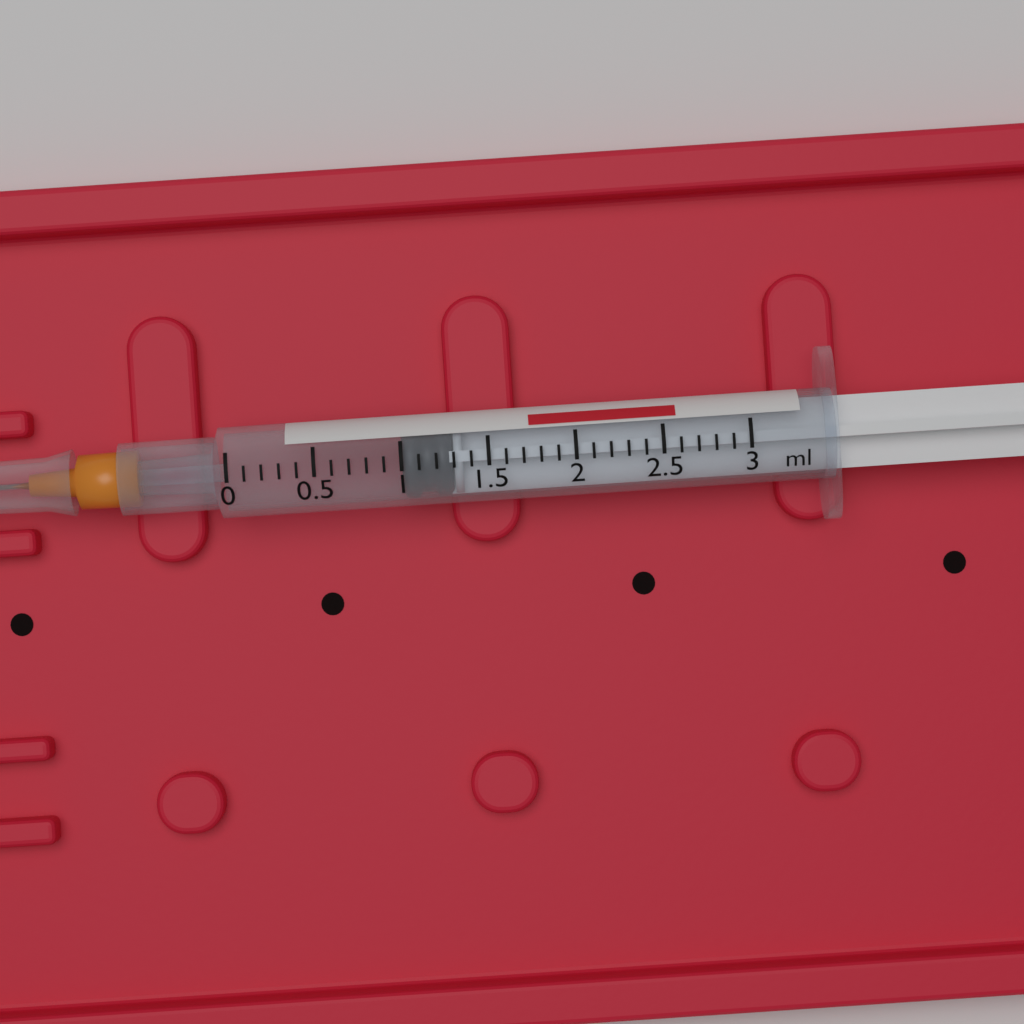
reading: 1.0 ml
